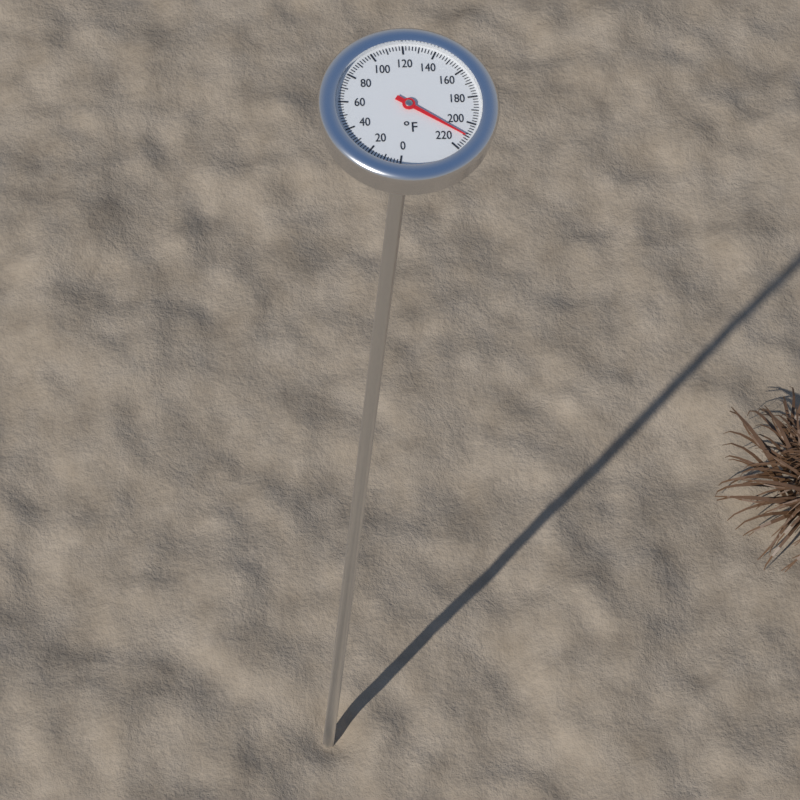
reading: 210 °F
